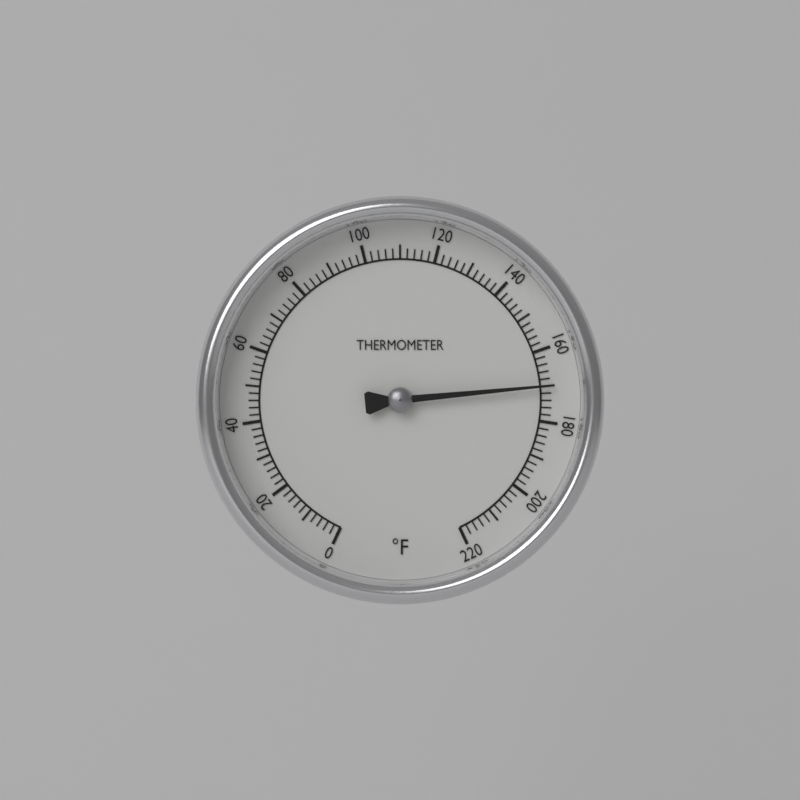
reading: 170 °F
